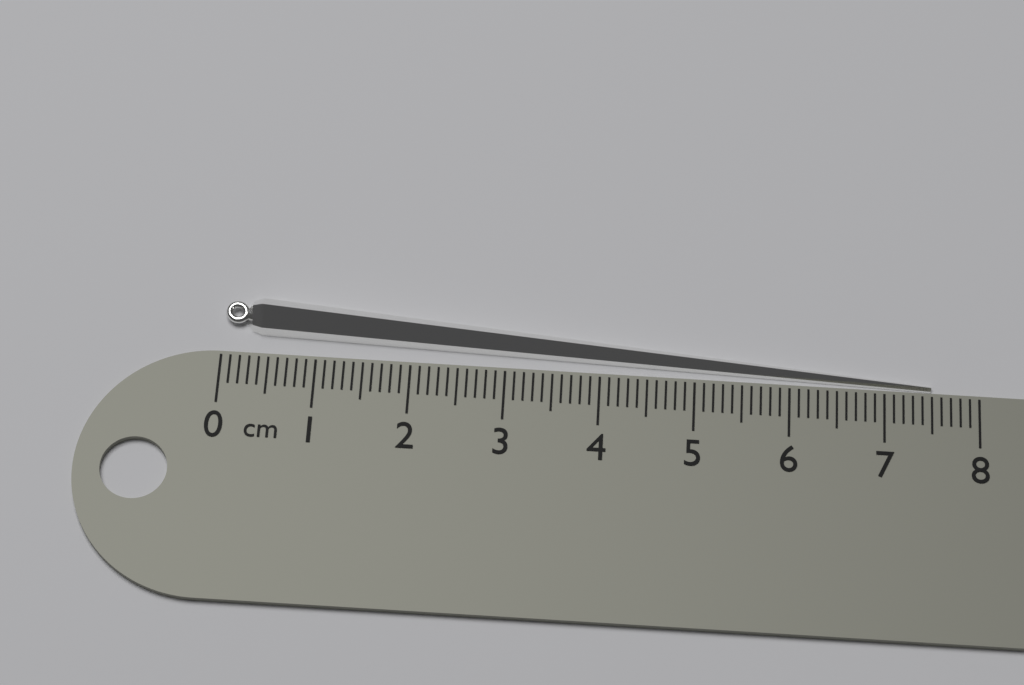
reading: 7.5 cm
